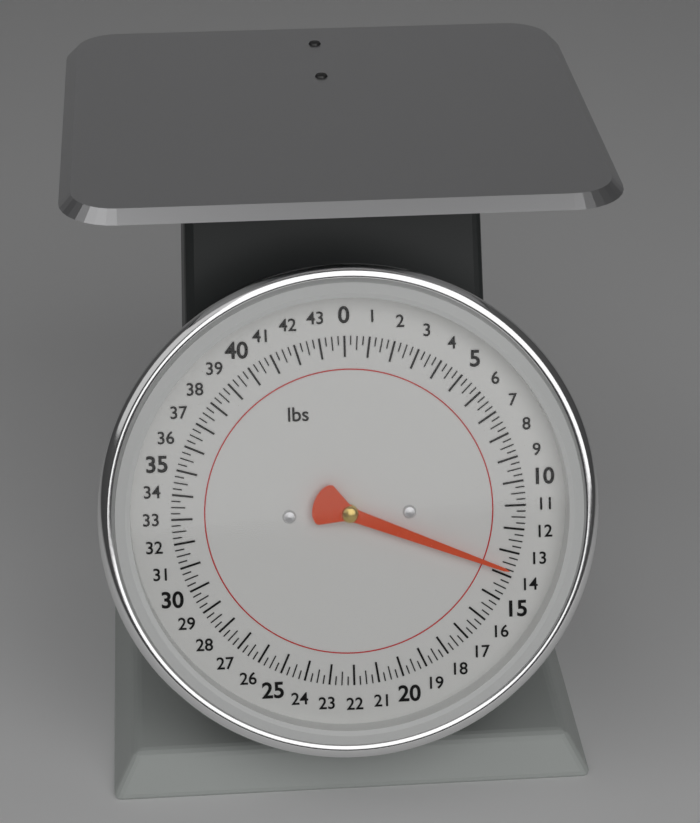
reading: 13.75 lbs
